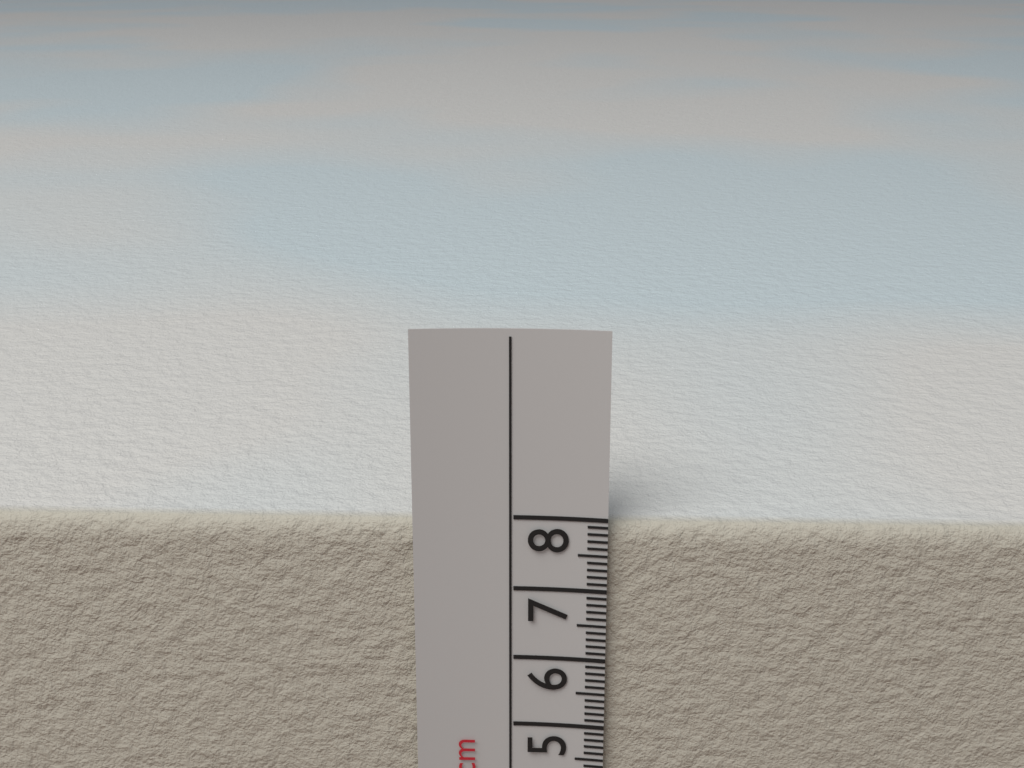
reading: 7.9 cm
